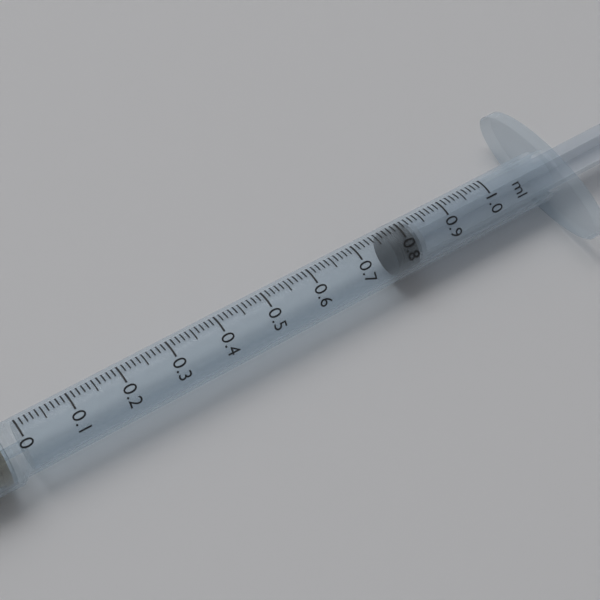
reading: 0.77 ml
